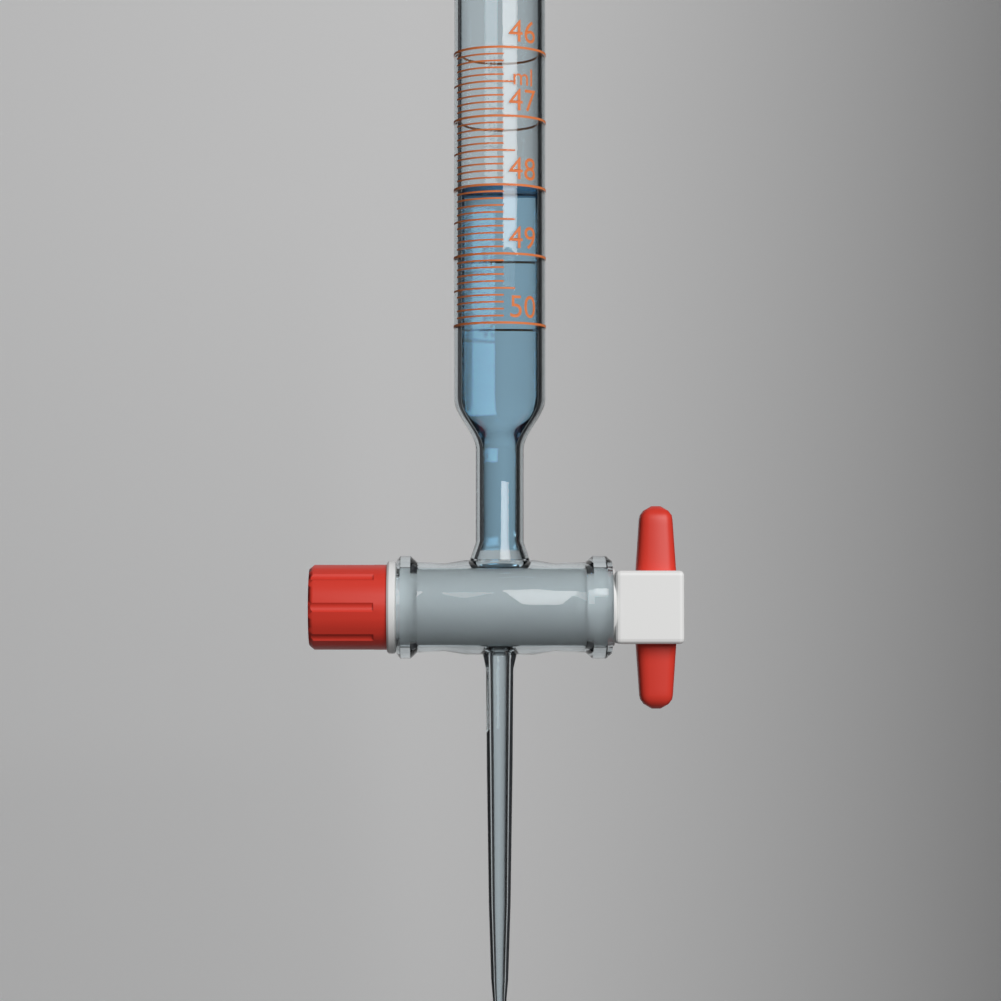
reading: 48.0 ml
